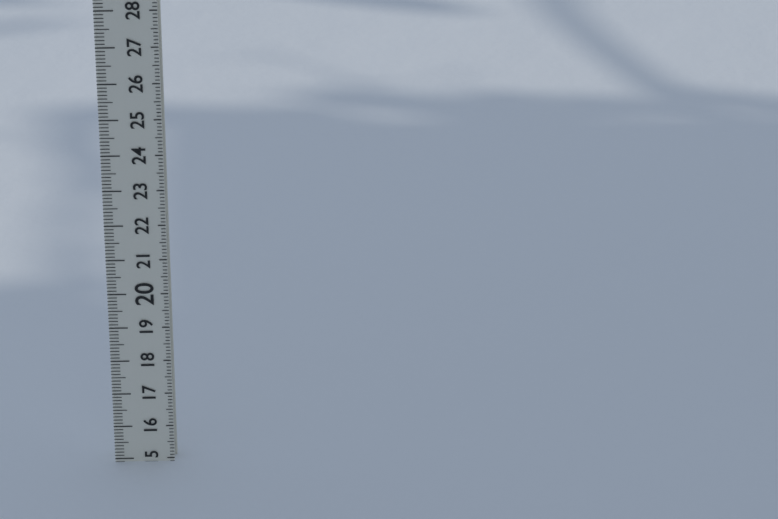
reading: 14.9 (no unit)
